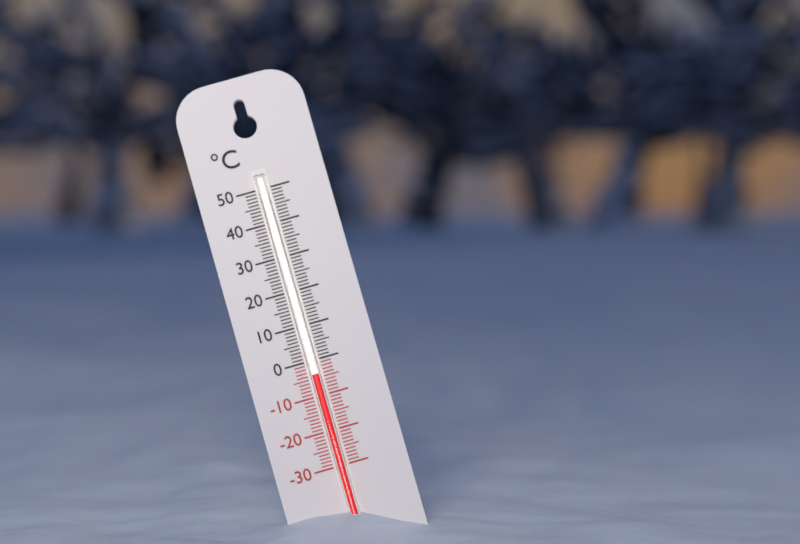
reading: -4 °C
